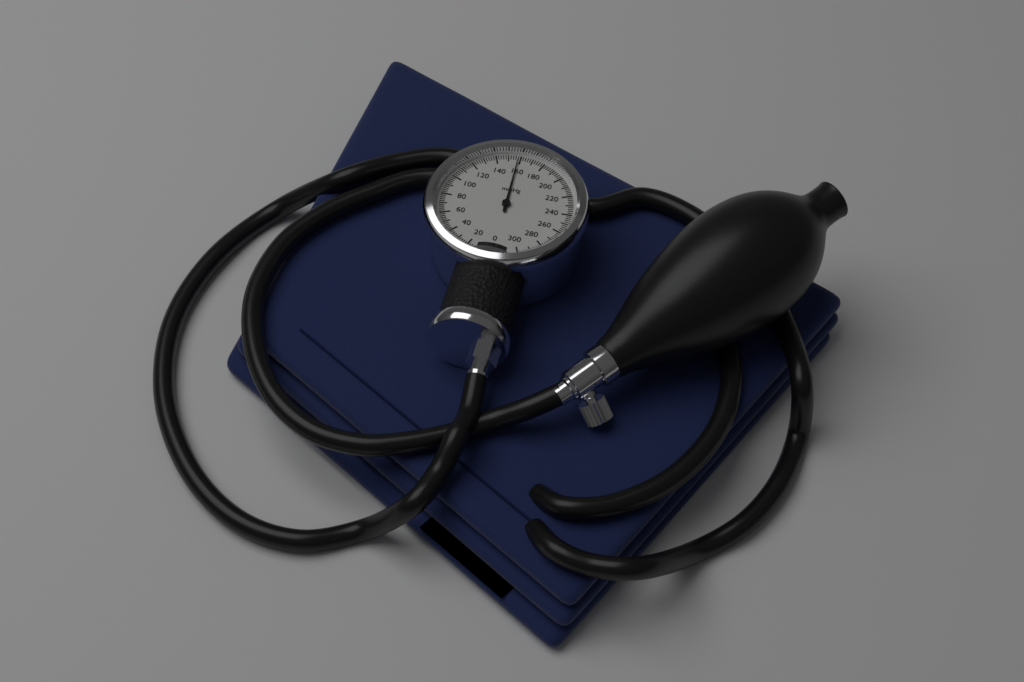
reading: 158 mmHg
